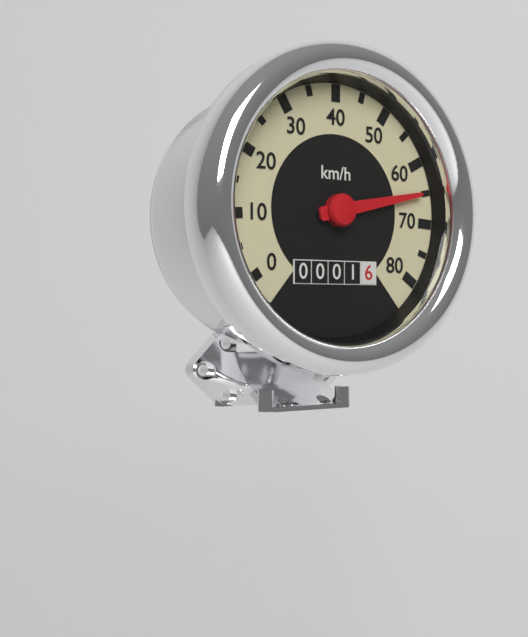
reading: 65 km/h
